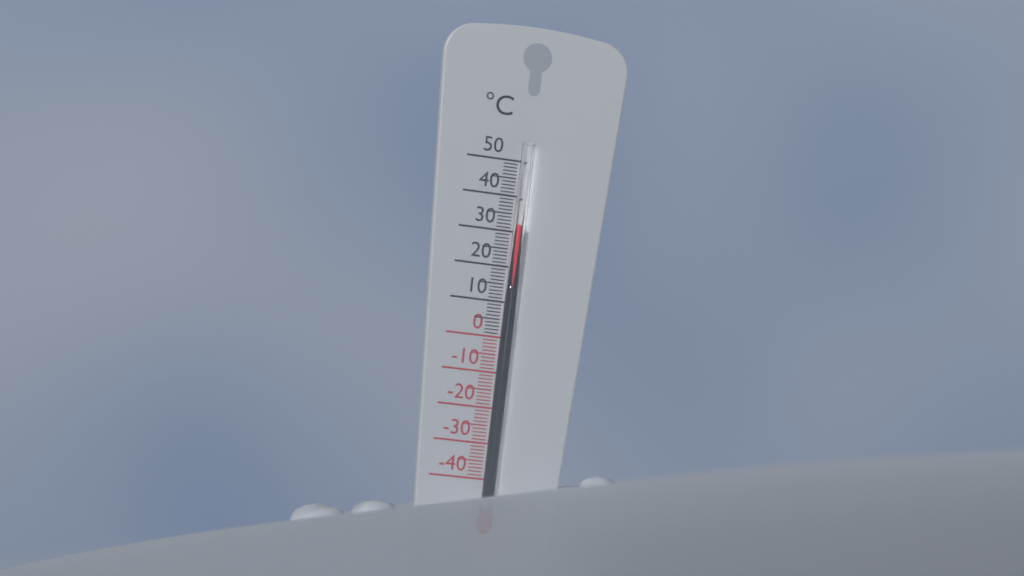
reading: 32 °C
